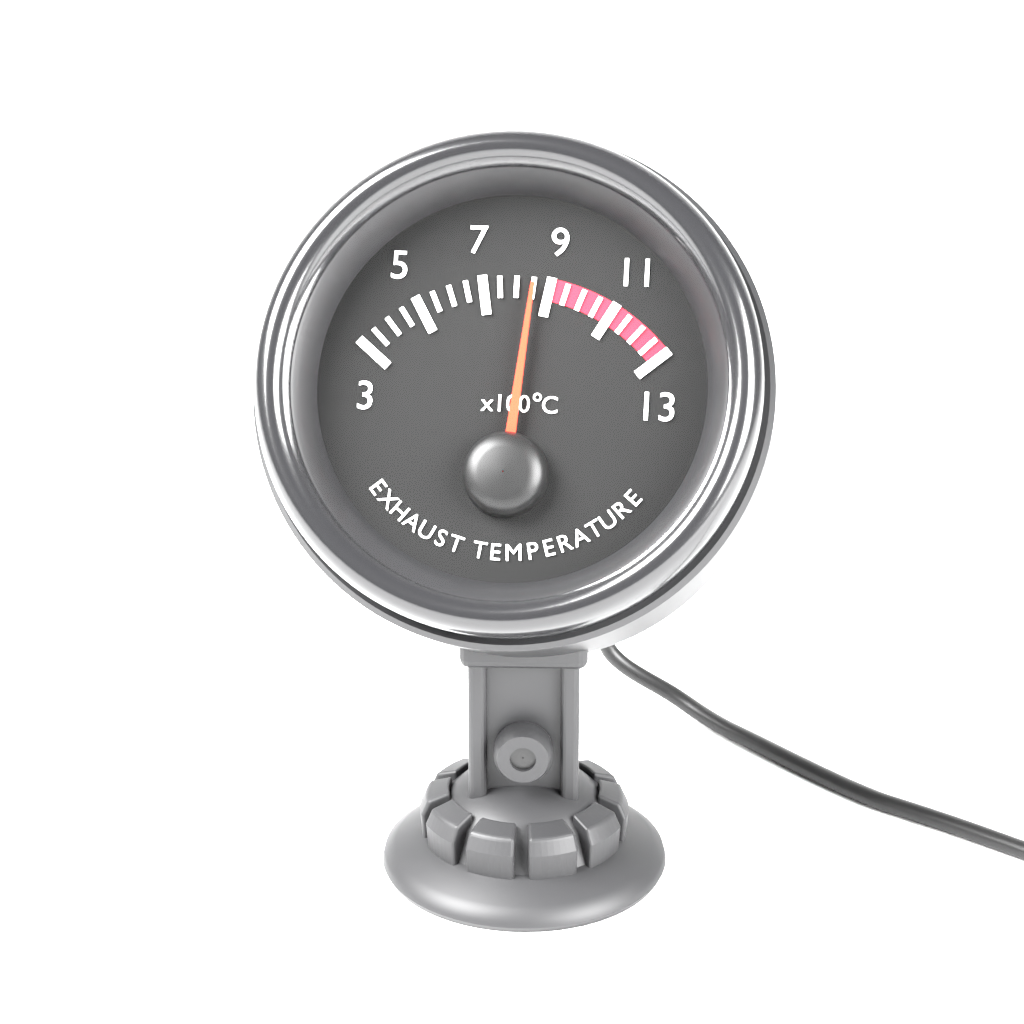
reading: 8.5 x100°C
